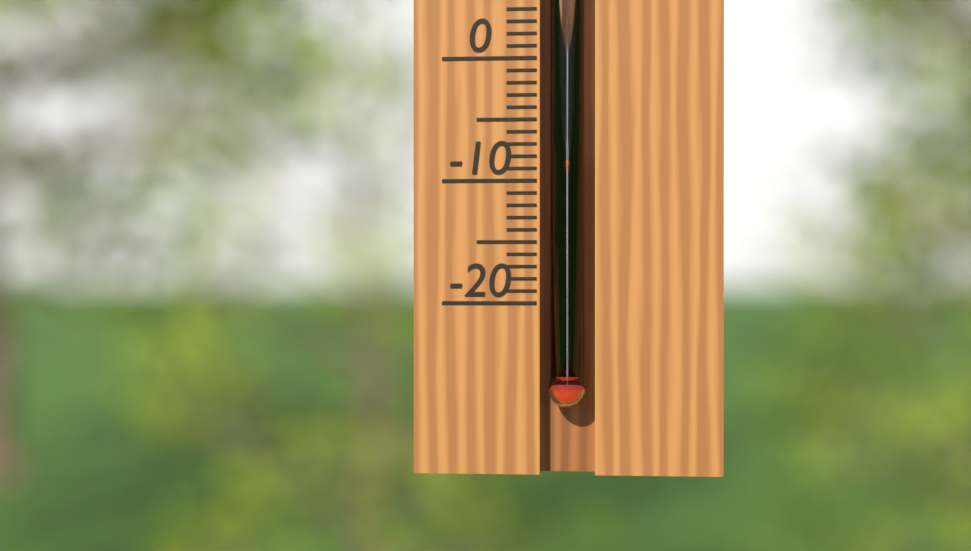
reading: -8 °C
